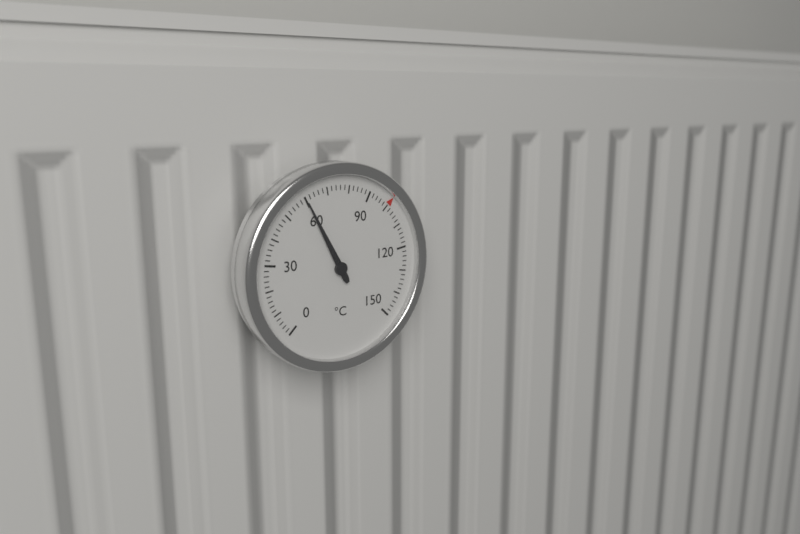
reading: 60 °C
